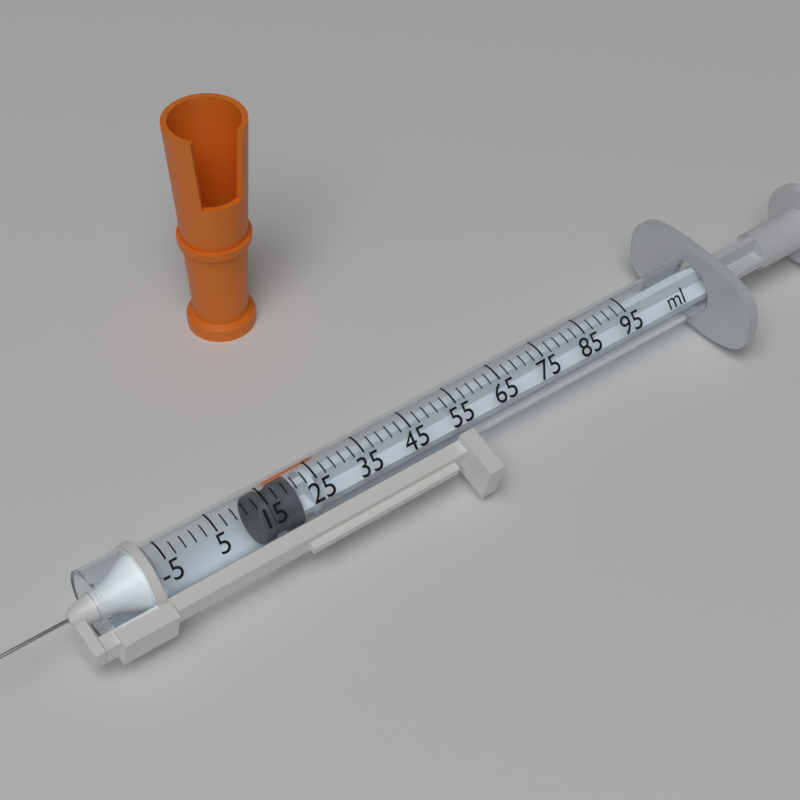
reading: 13 ml
